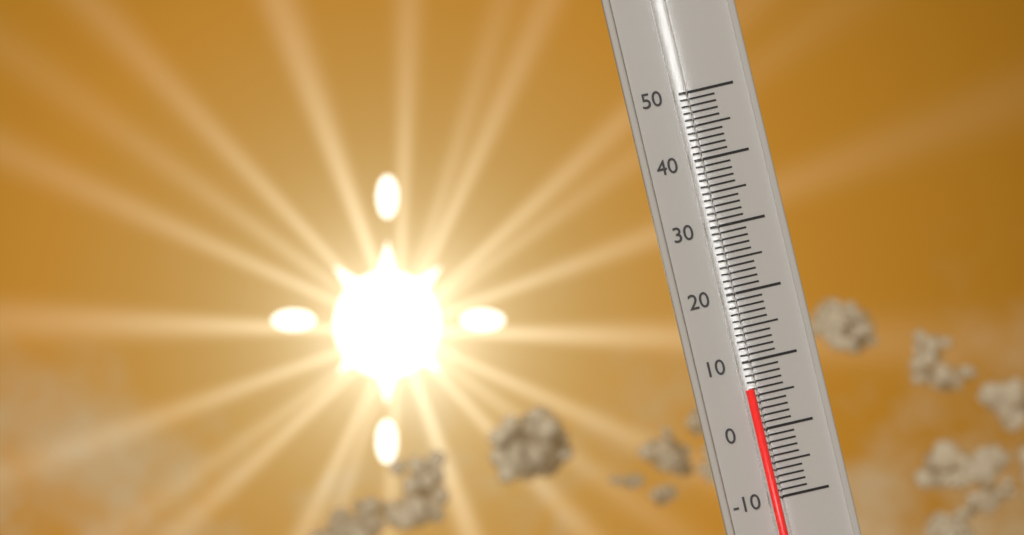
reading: 6 (no unit)
